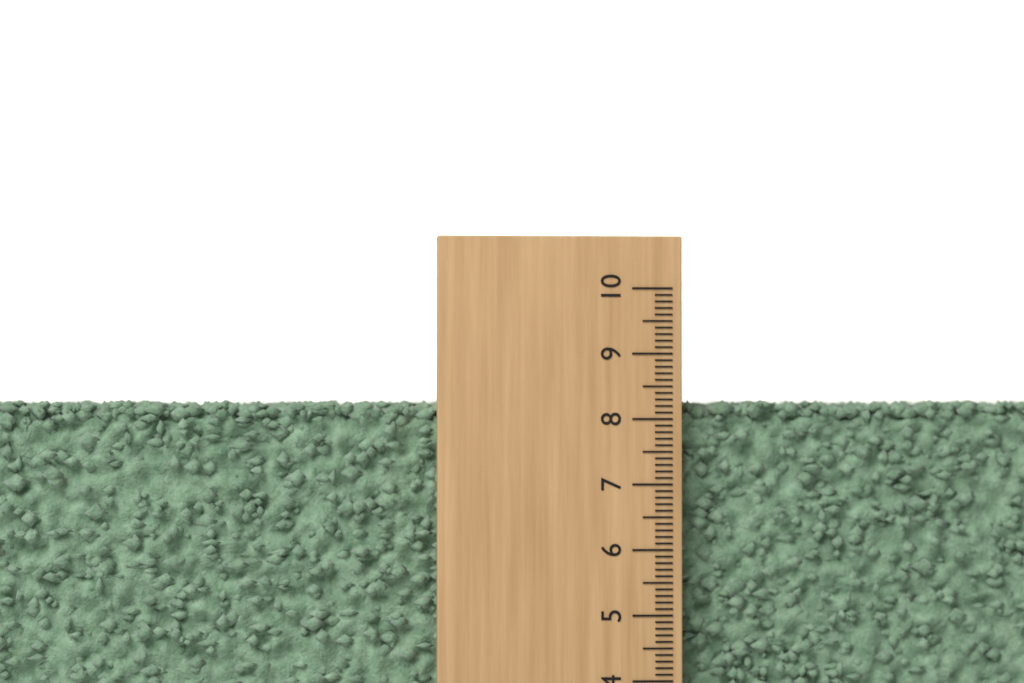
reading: 8.3 (no unit)
